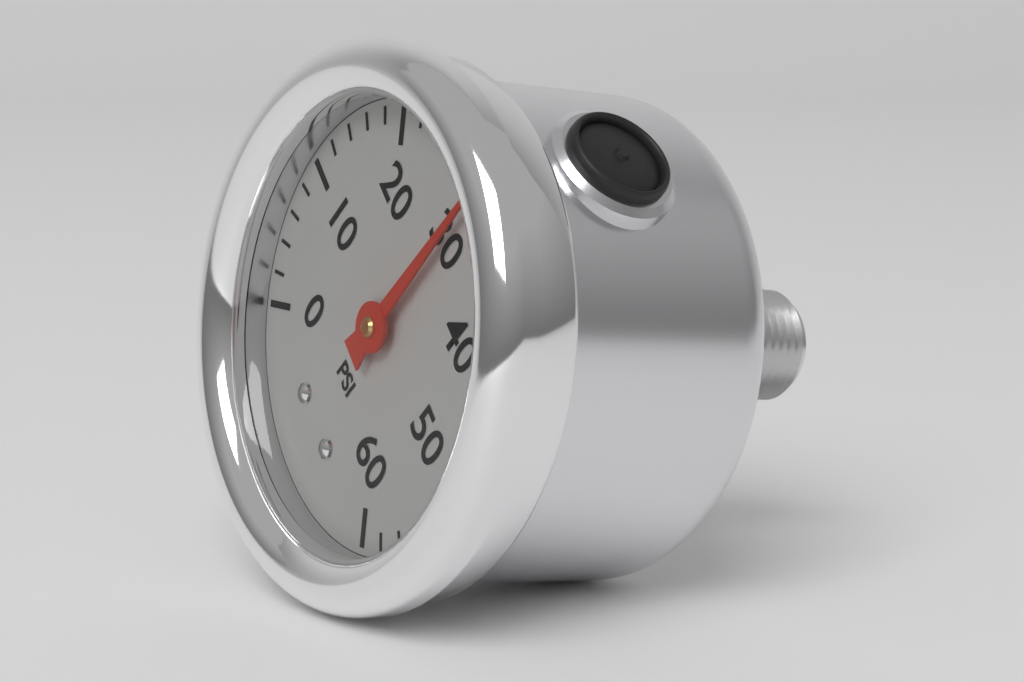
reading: 30 psi
